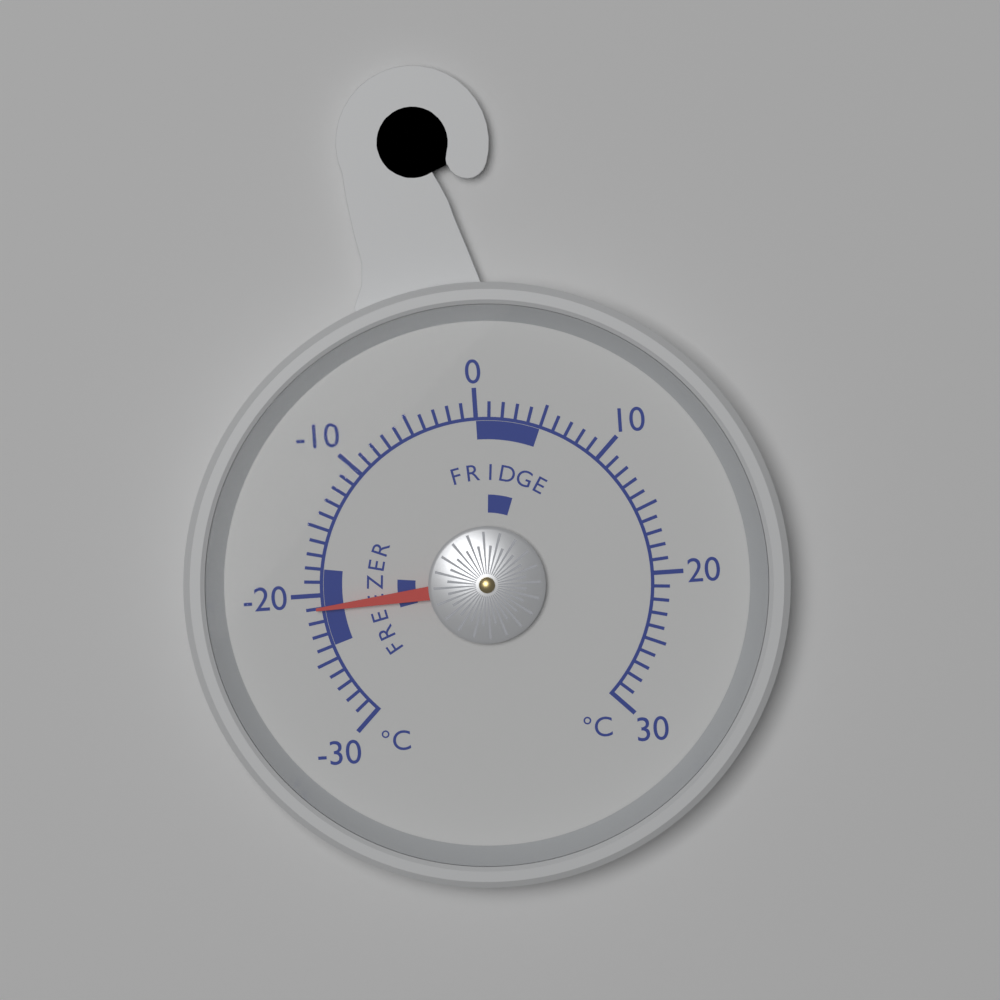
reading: -21 °C
